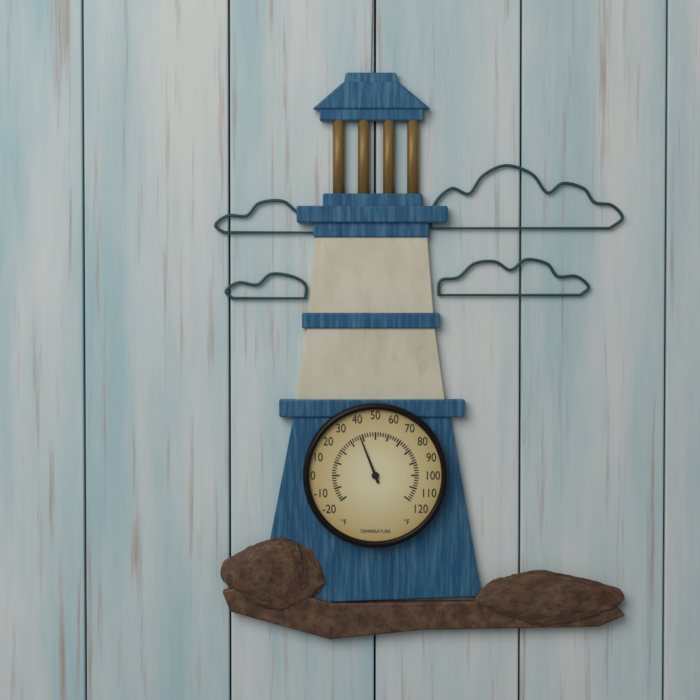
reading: 38 °F
